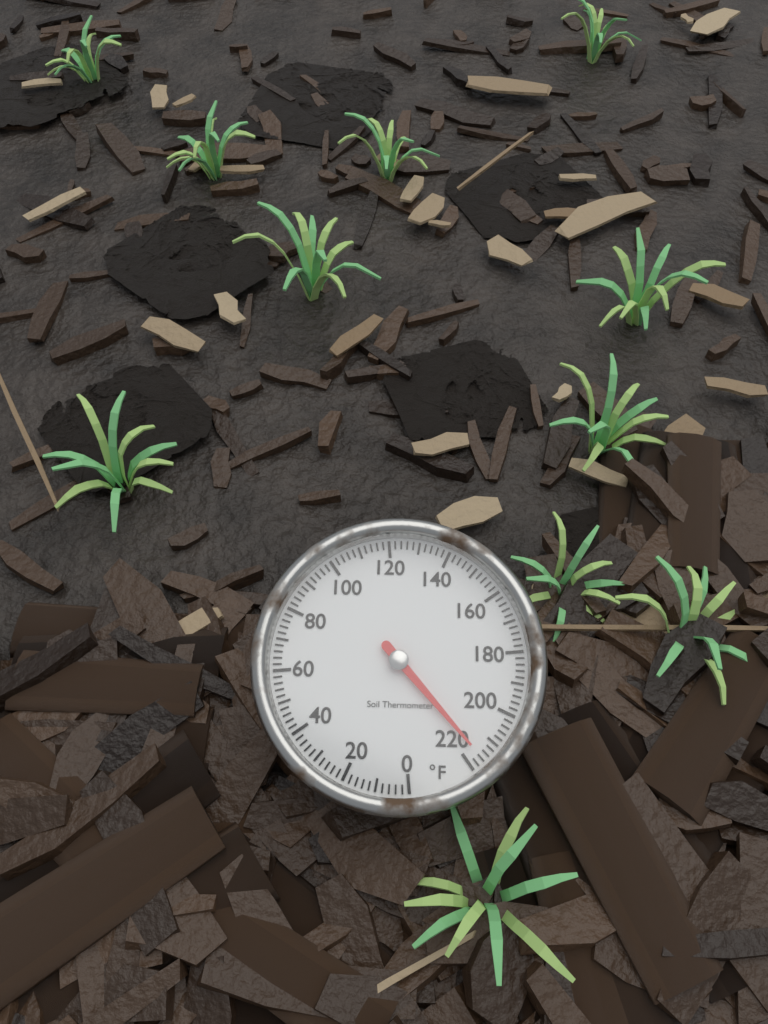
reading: 216 °F
